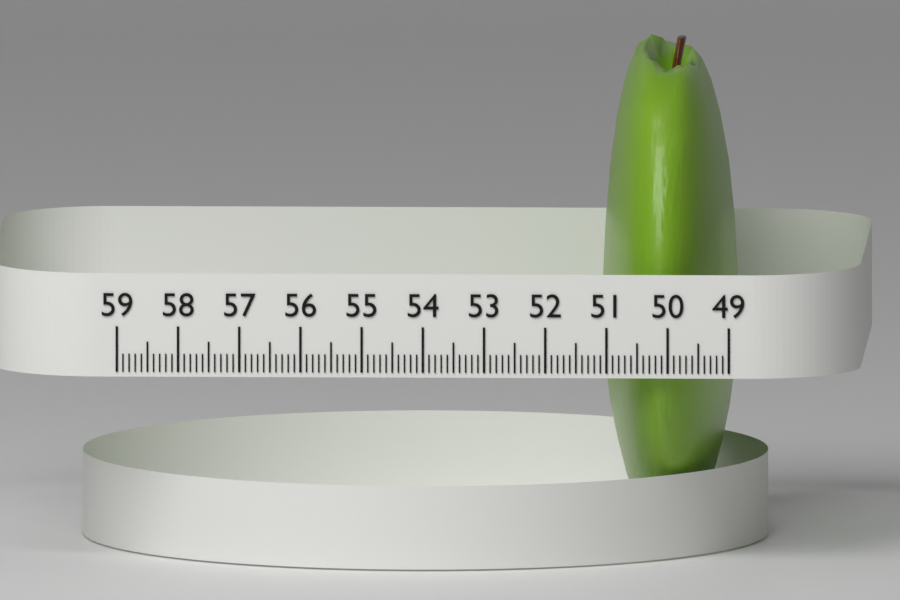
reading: 51.2 (no unit)
